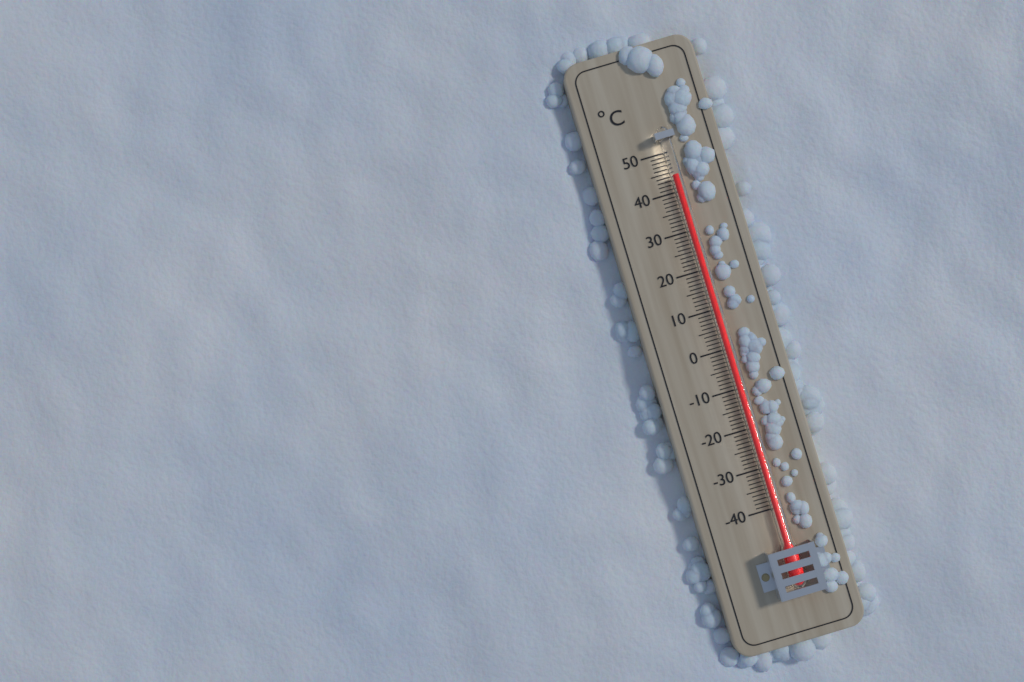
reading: 44 °C
